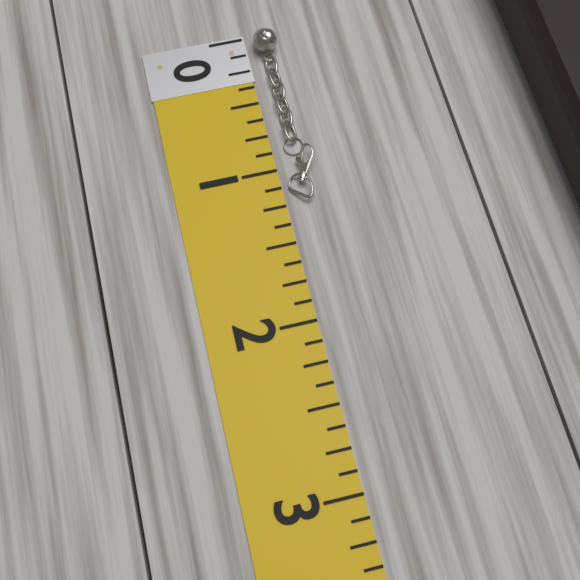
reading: 1.250 (no unit)
